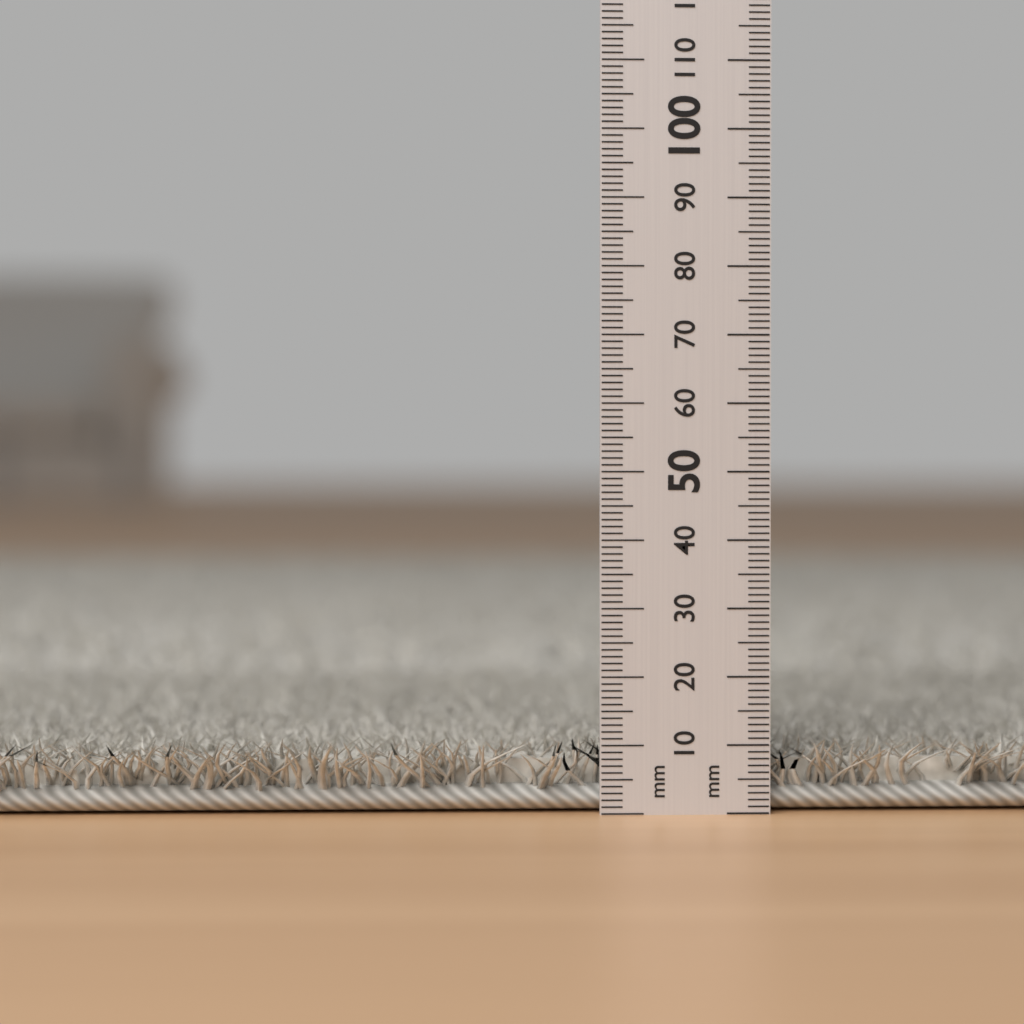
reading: 11 mm
